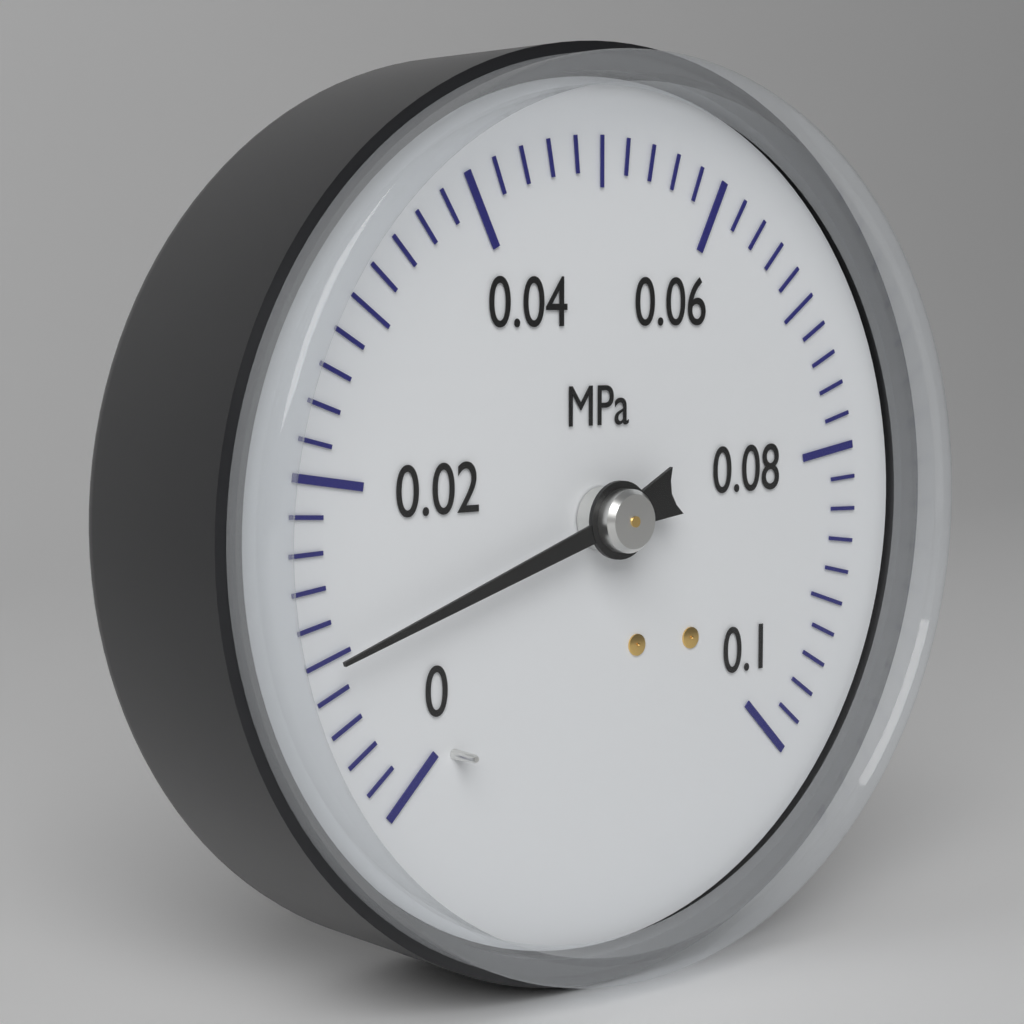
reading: 0.010 MPa
